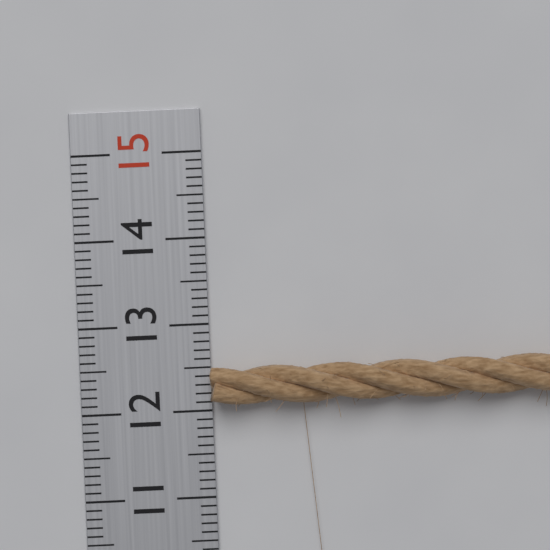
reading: 12.5 (no unit)
